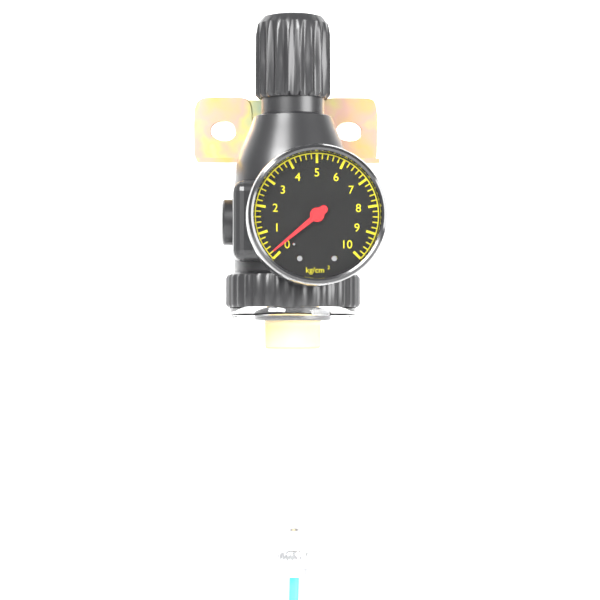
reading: 0.2 kg/cm²
